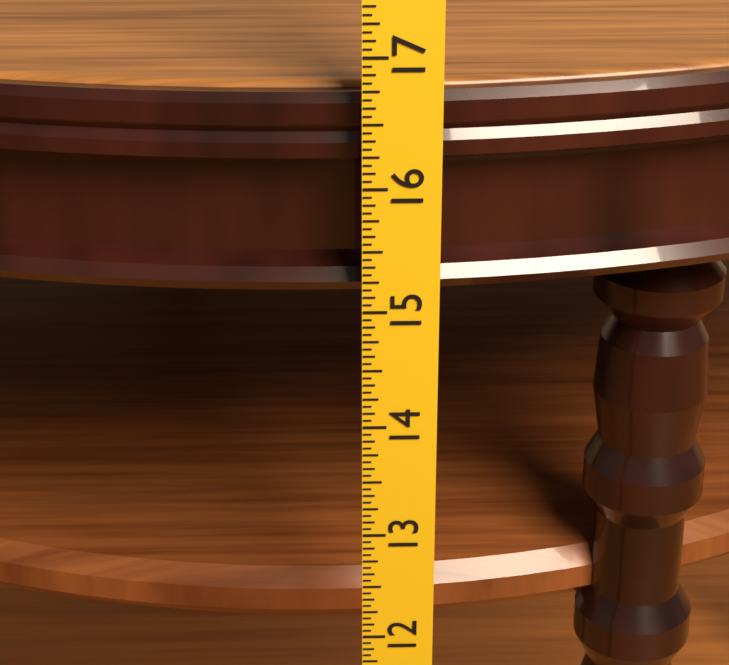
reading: 16.6875 in
